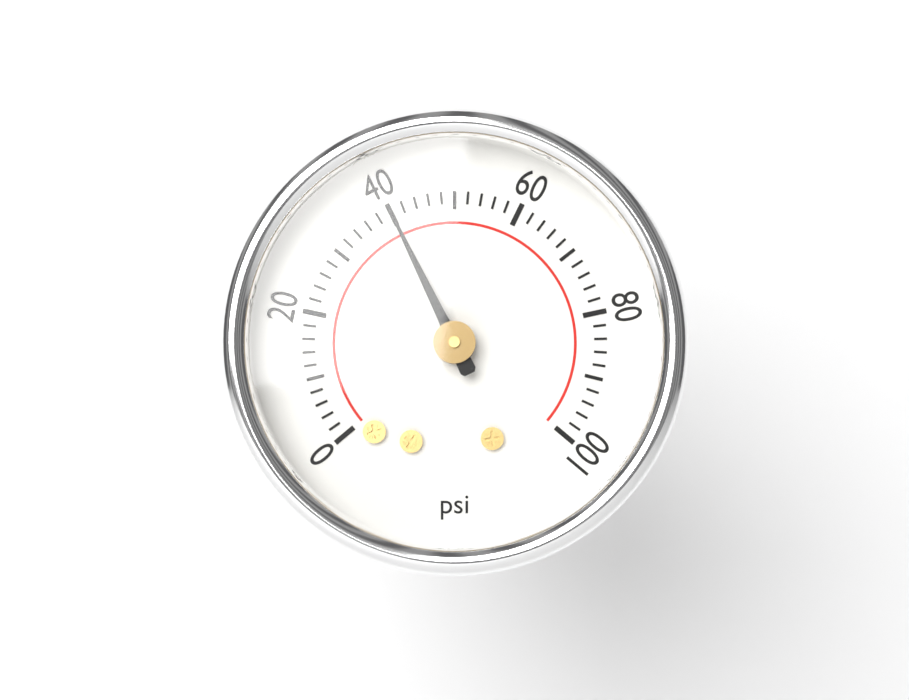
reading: 40 psi
